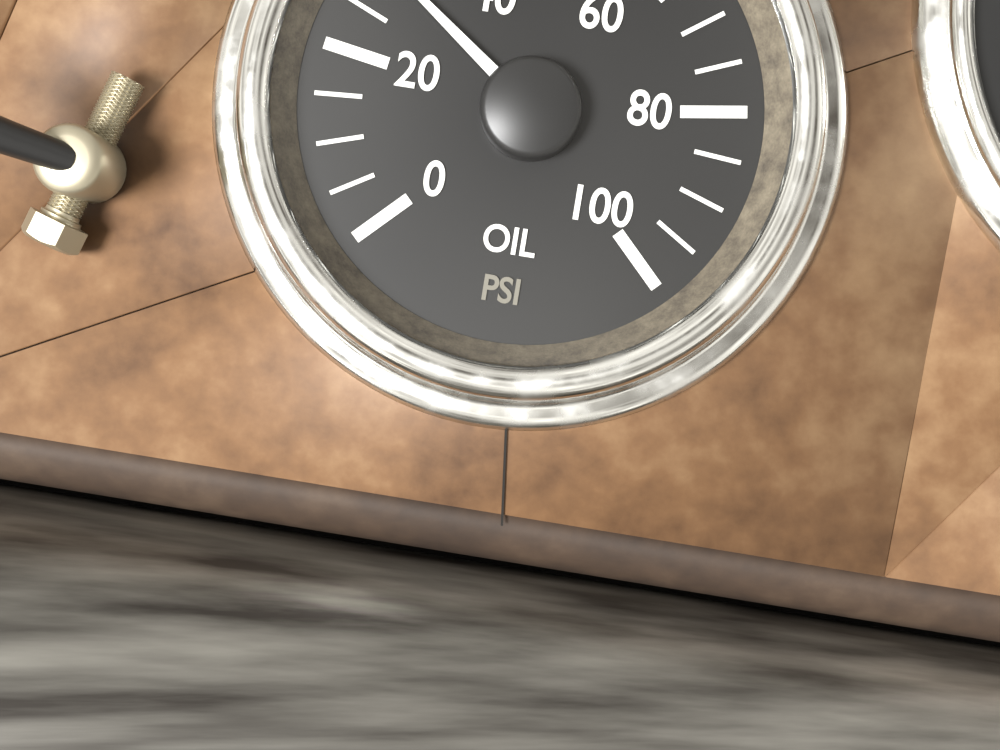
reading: 30 psi
